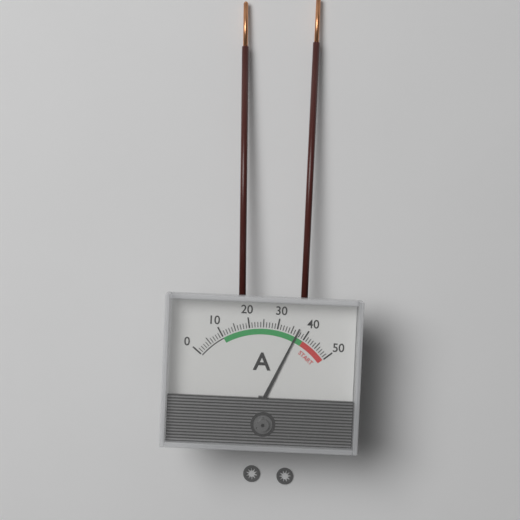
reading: 37 A
